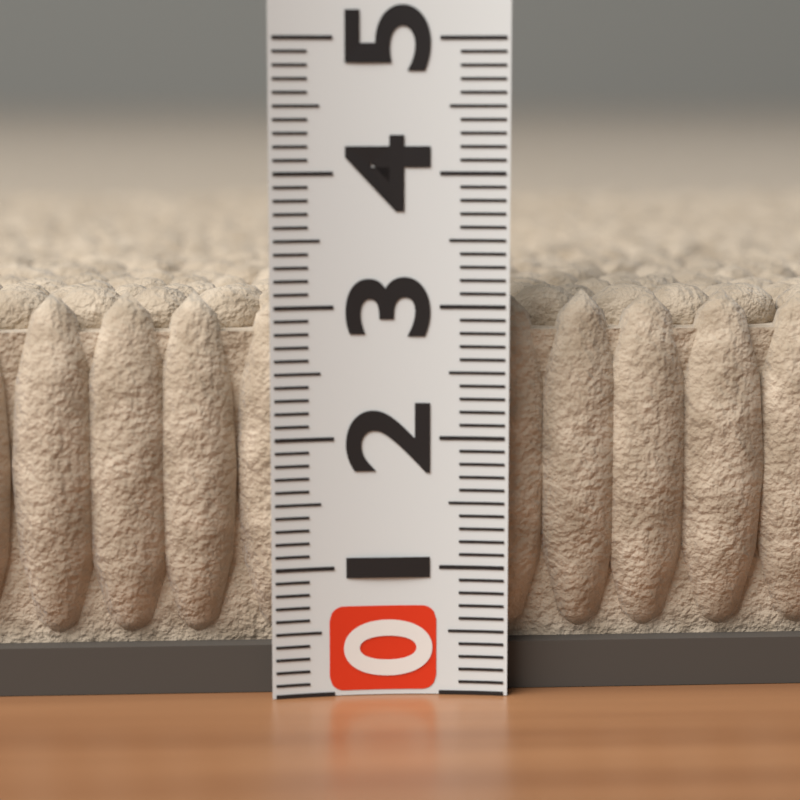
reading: 3.1 (no unit)
